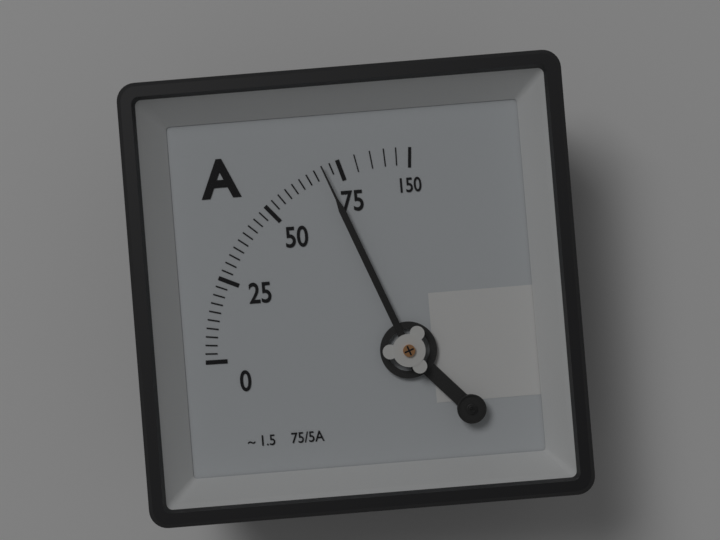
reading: 70.0 A
